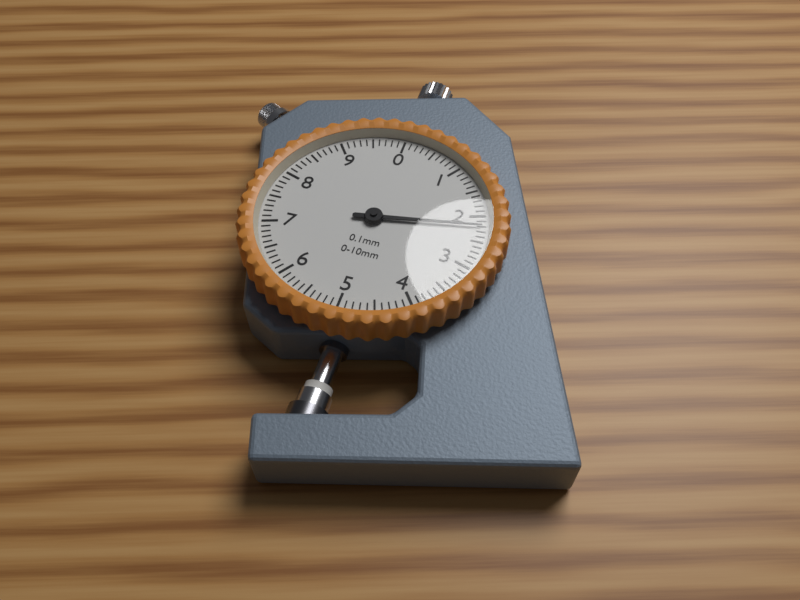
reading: 2.2 mm
